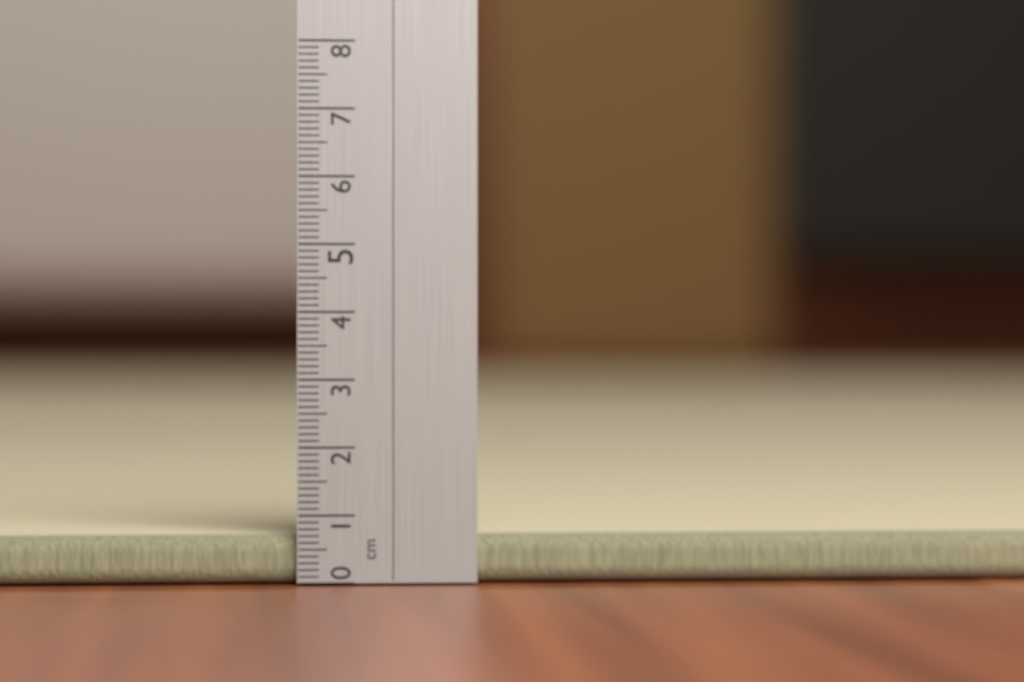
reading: 0.7 cm
